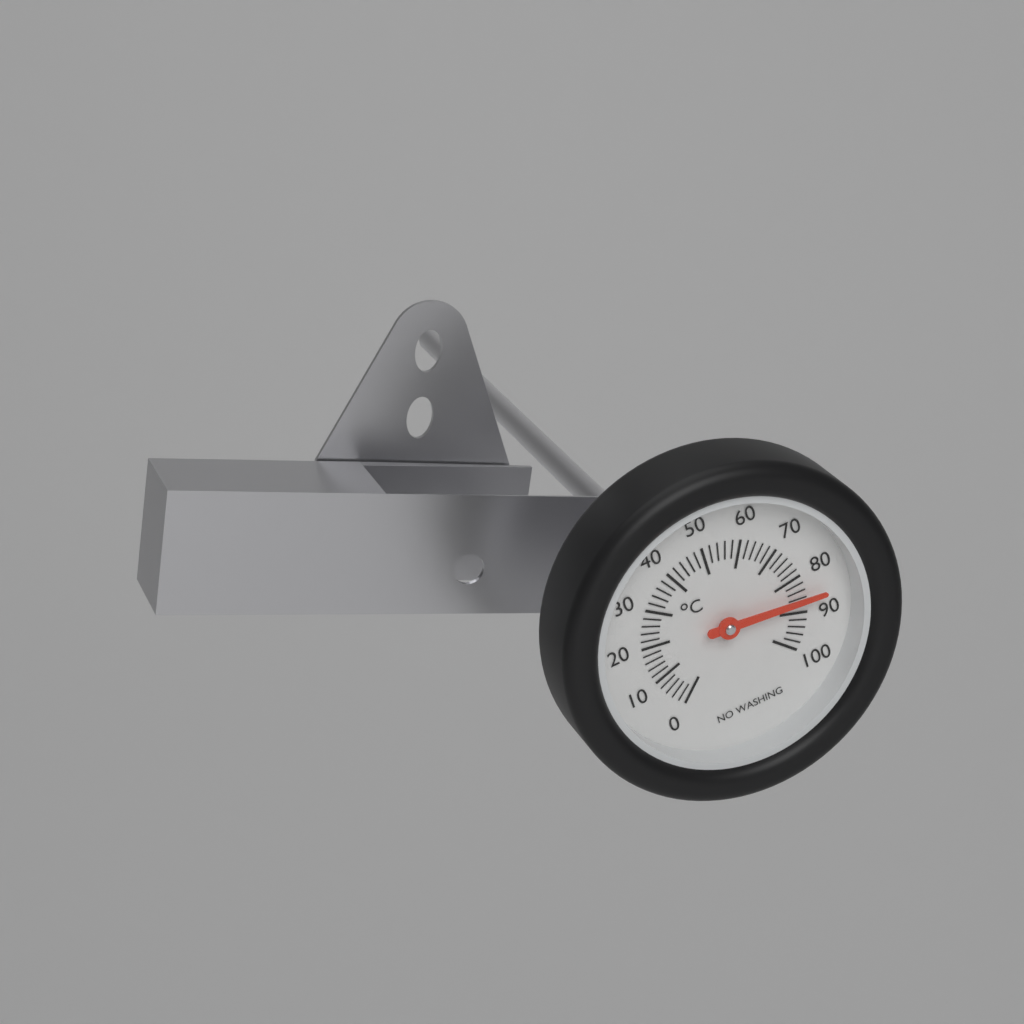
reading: 86 °C
